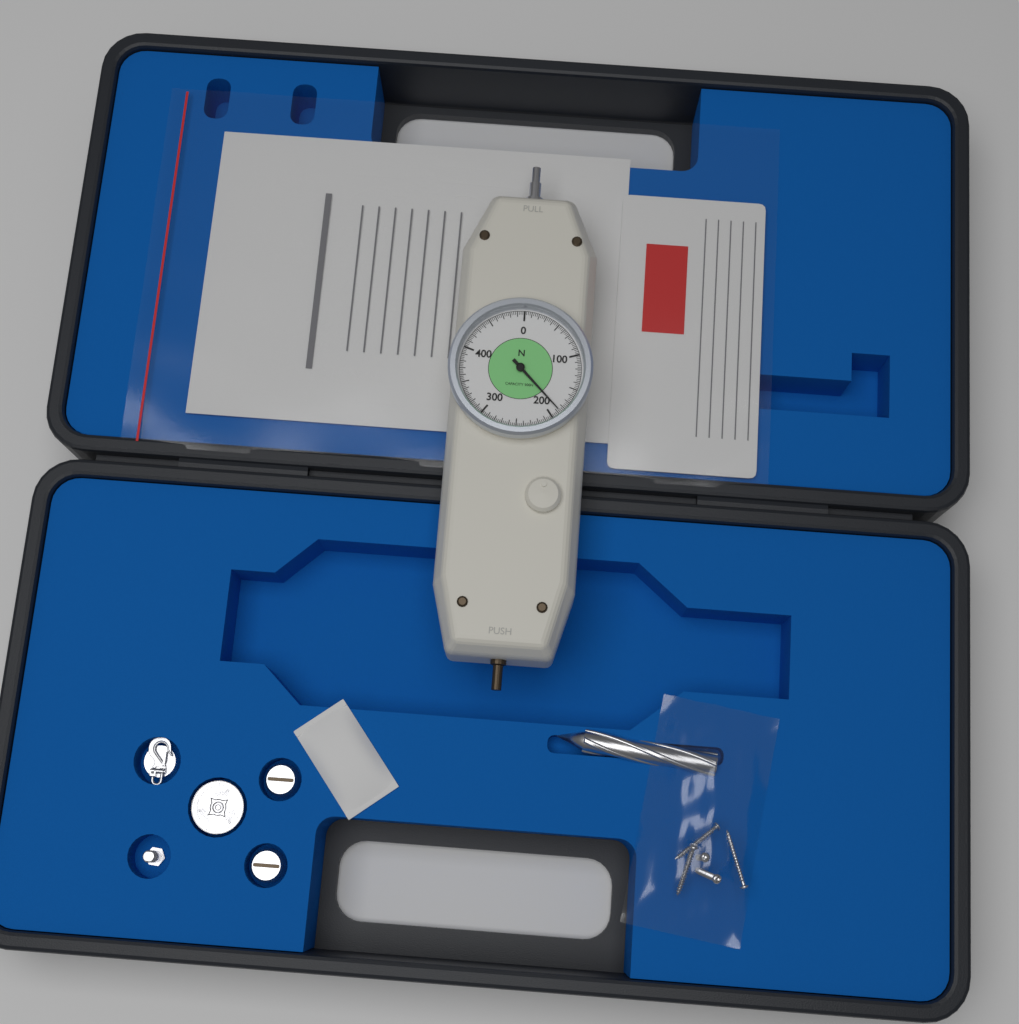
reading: 187.5 N
